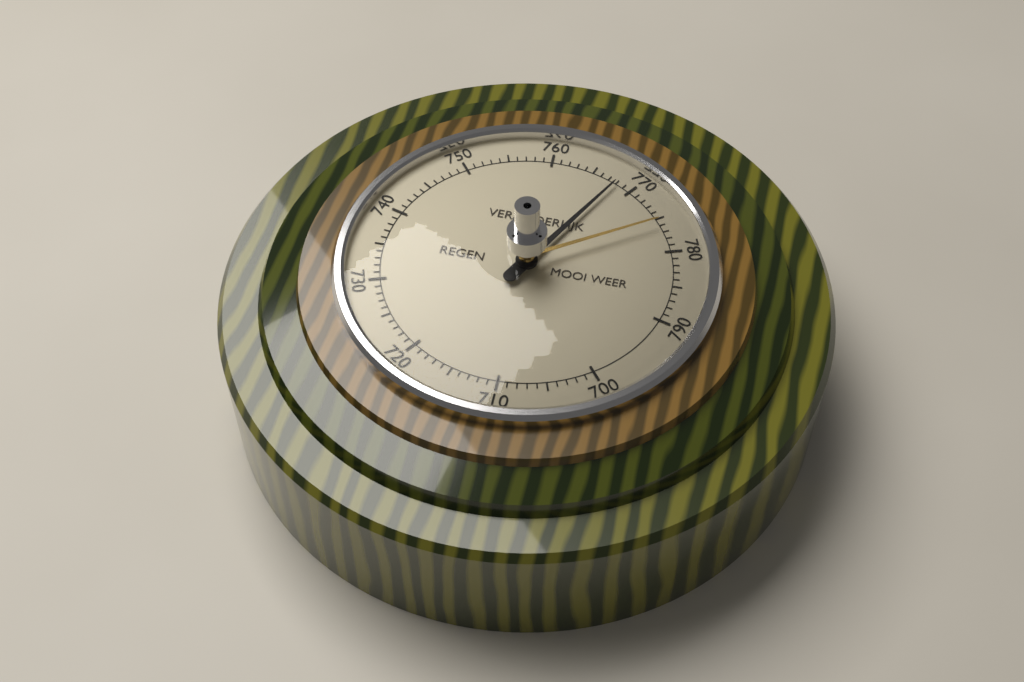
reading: 768 (no unit)
